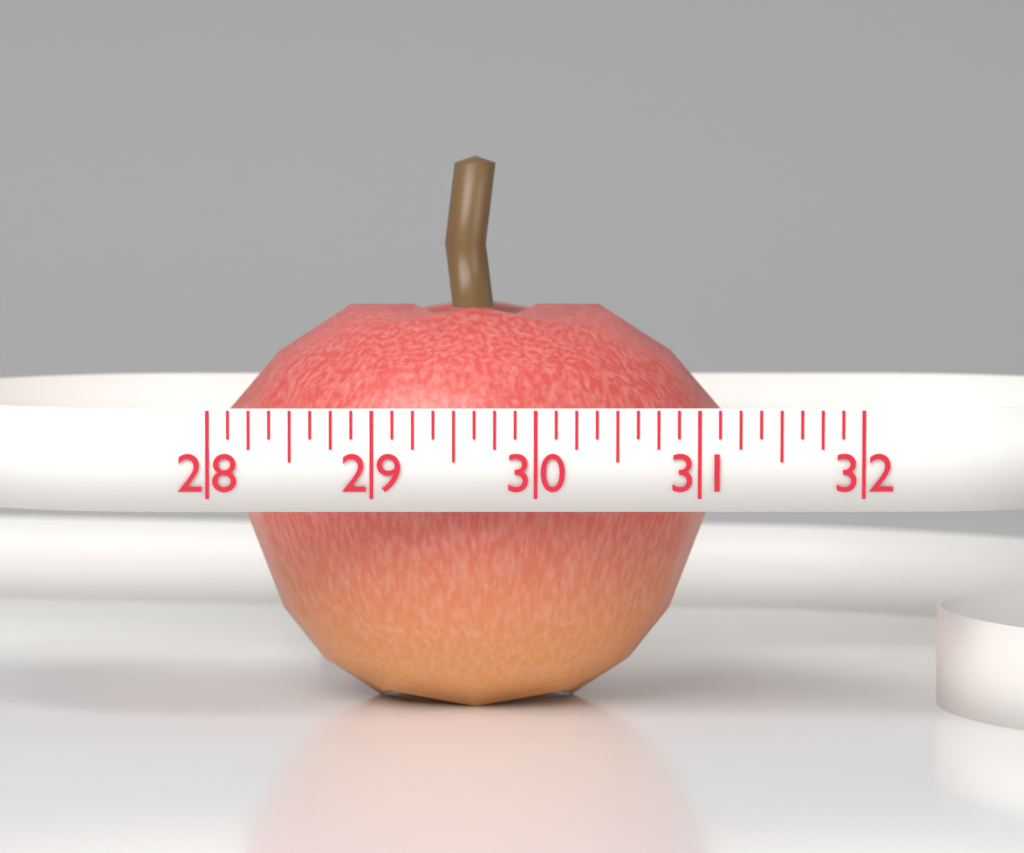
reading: 31.250 (no unit)
